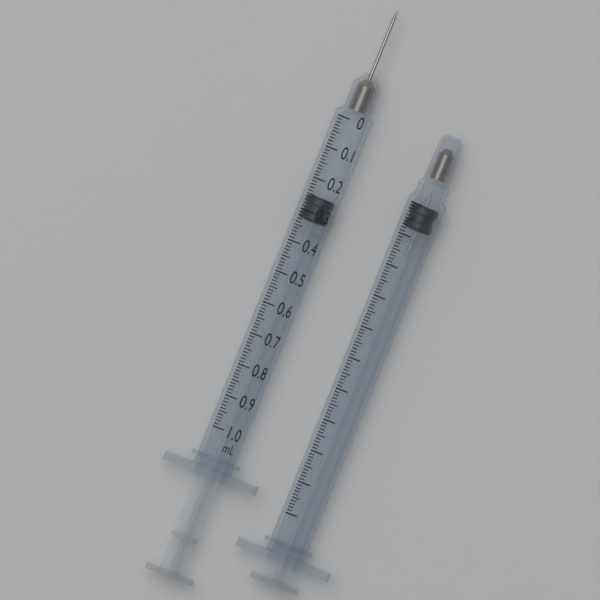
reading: 0.25 mL
